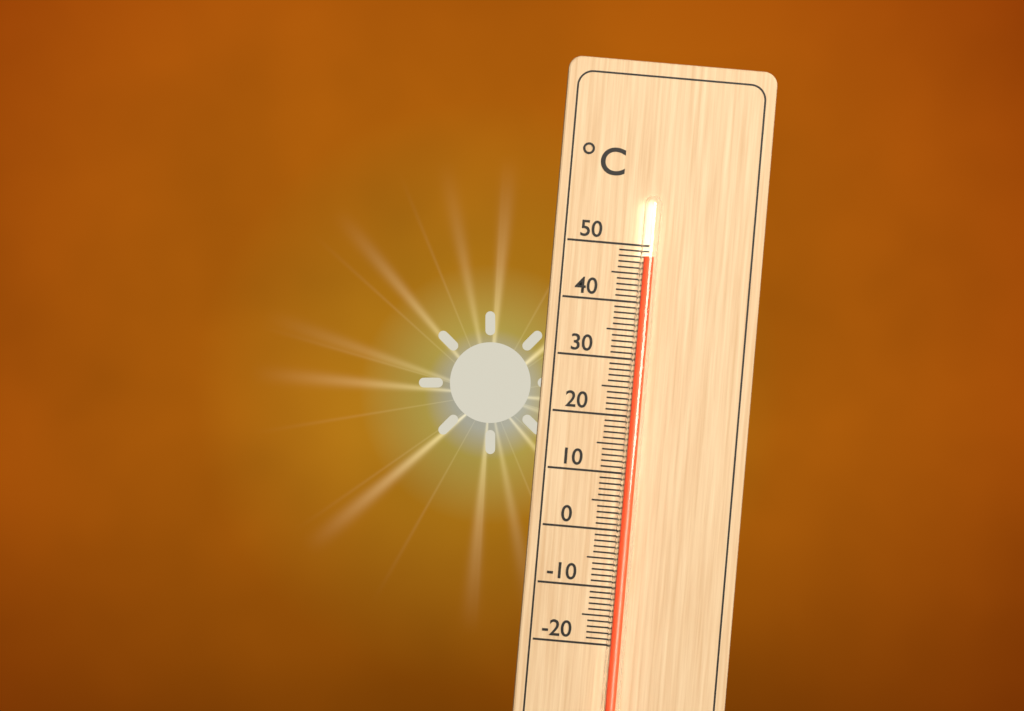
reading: 48 °C
